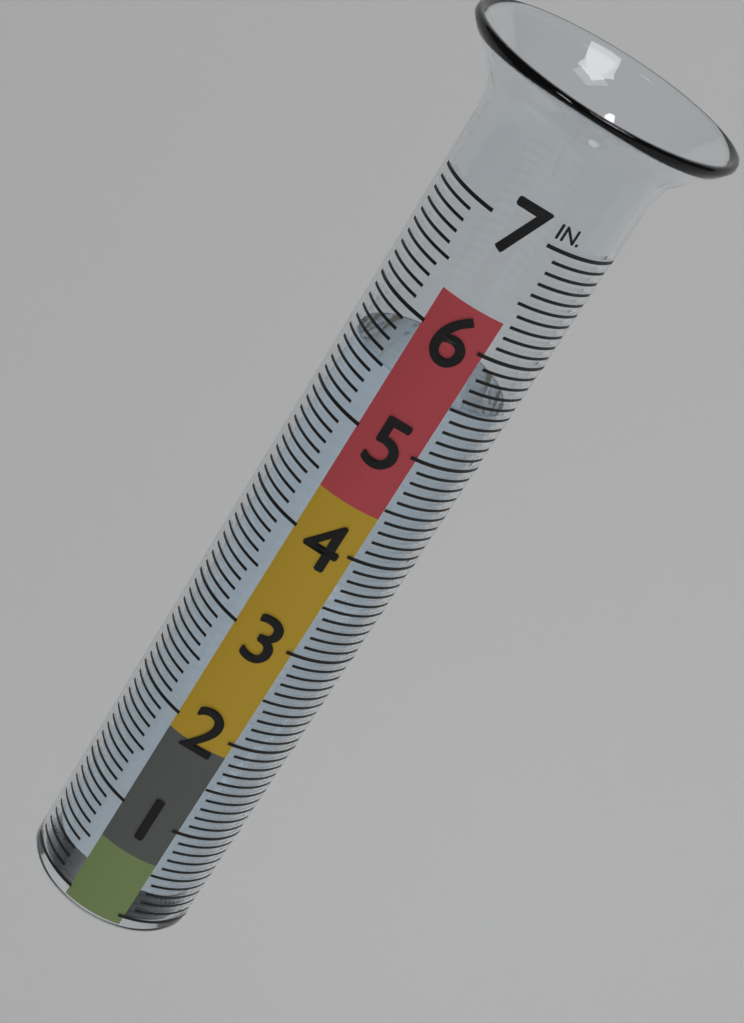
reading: 5.5 in
